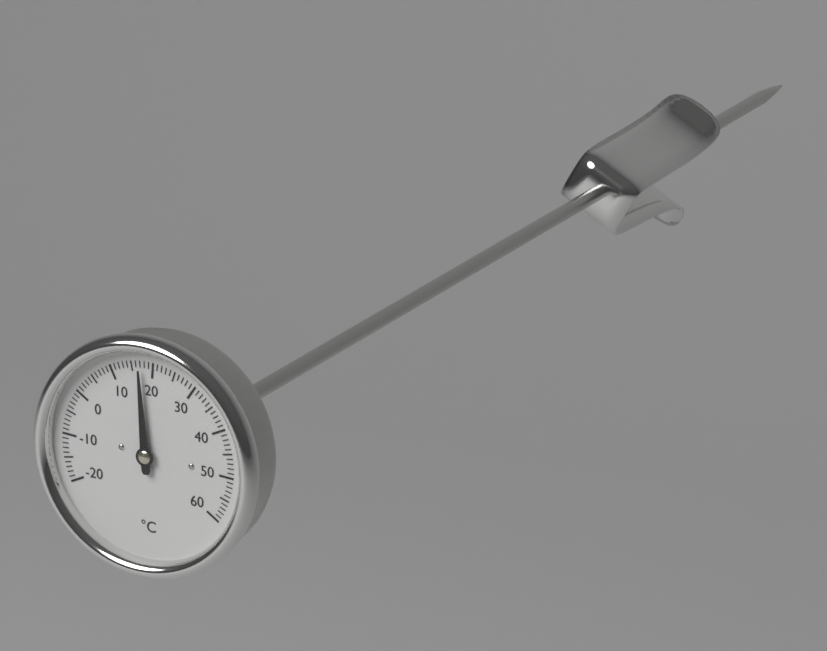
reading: 17 °C
